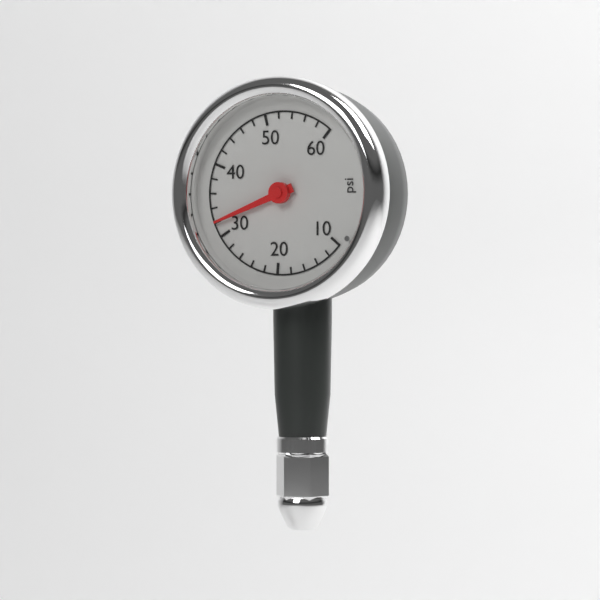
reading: 32 psi
